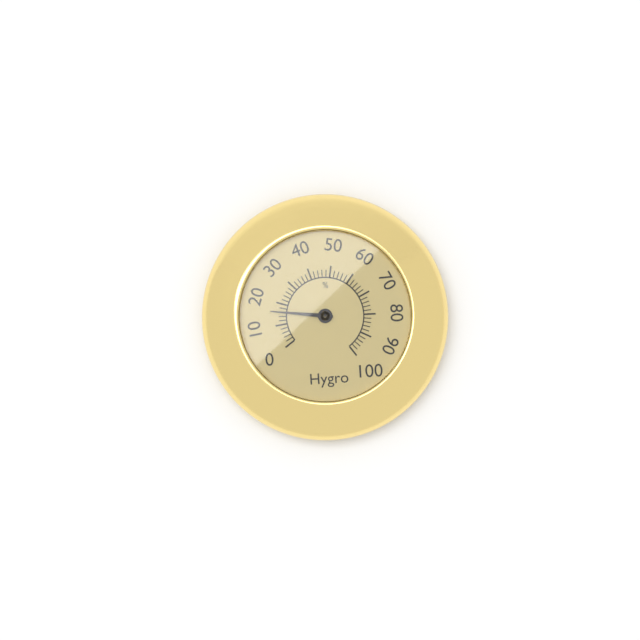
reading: 16 %
